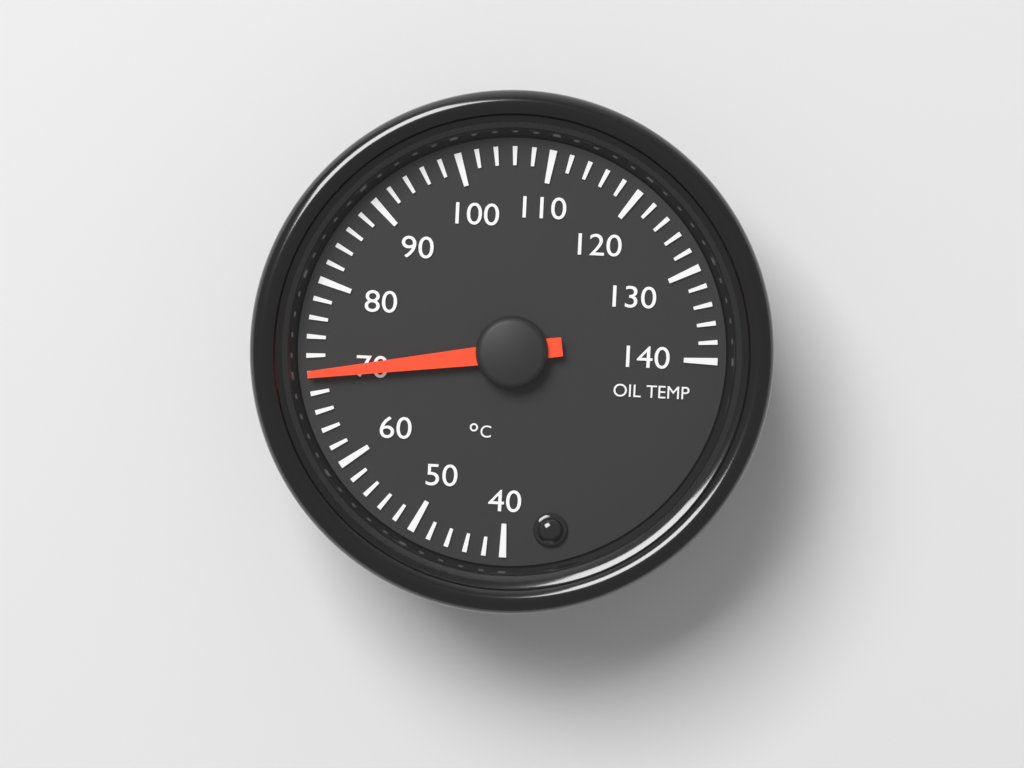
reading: 70 °C
